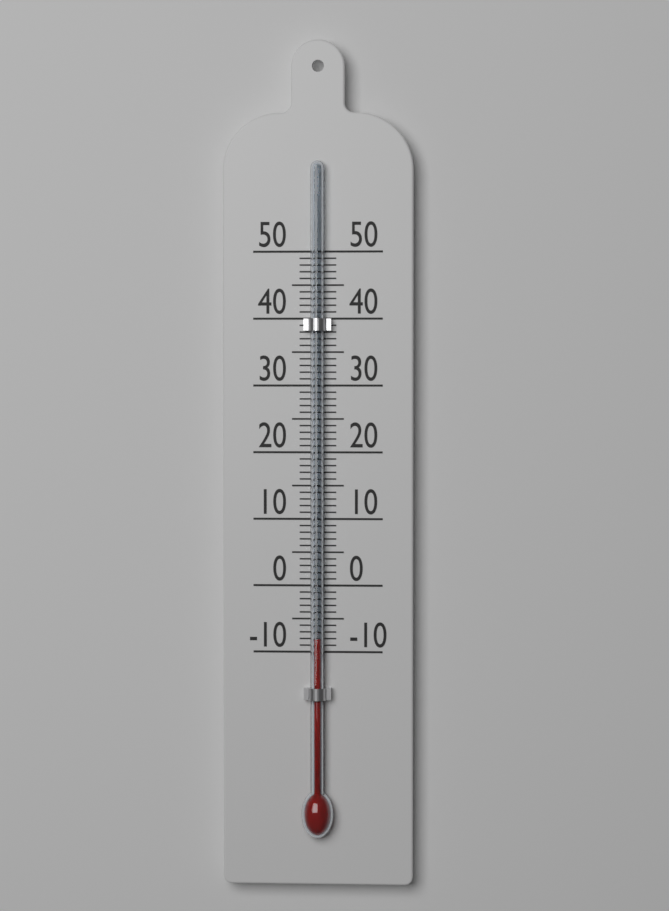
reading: -8 (no unit)
